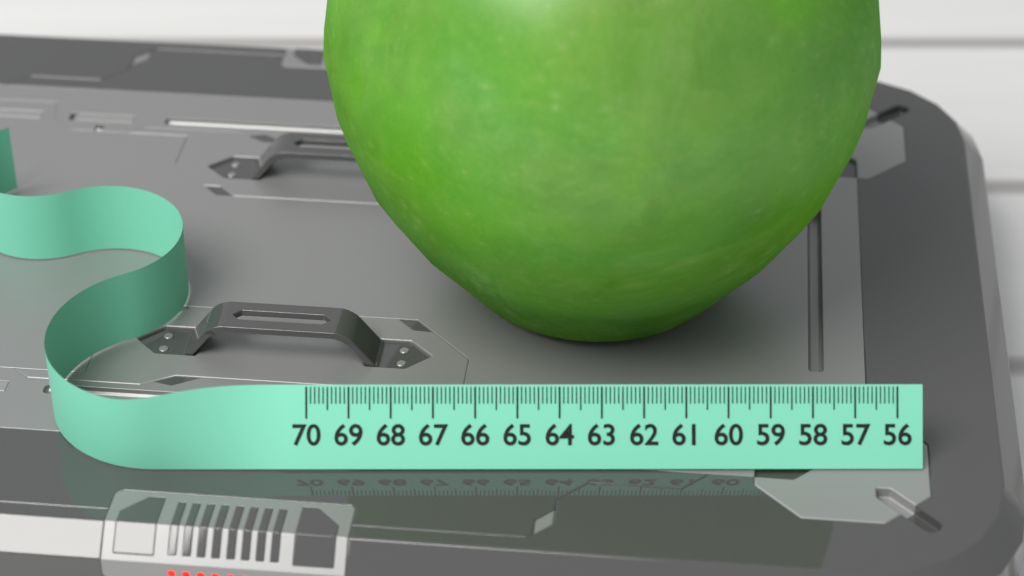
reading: 69.8 (no unit)
